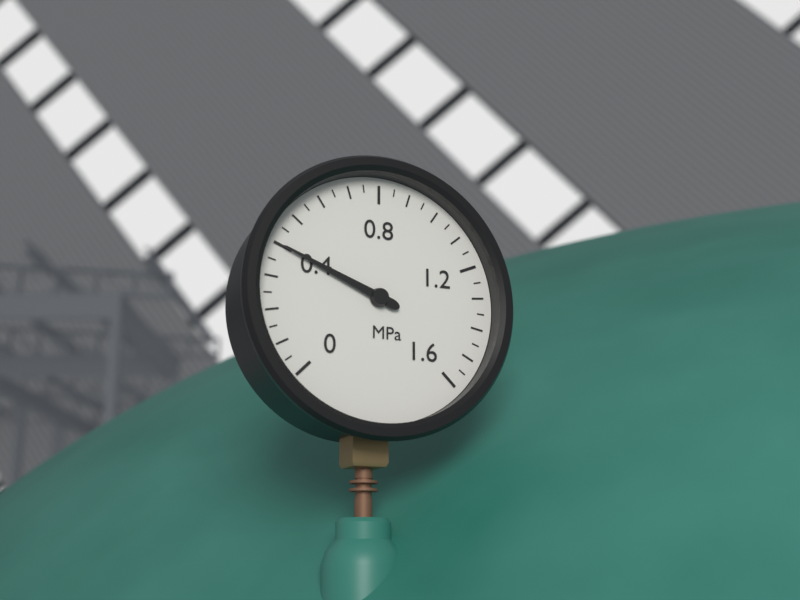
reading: 0.40 MPa
